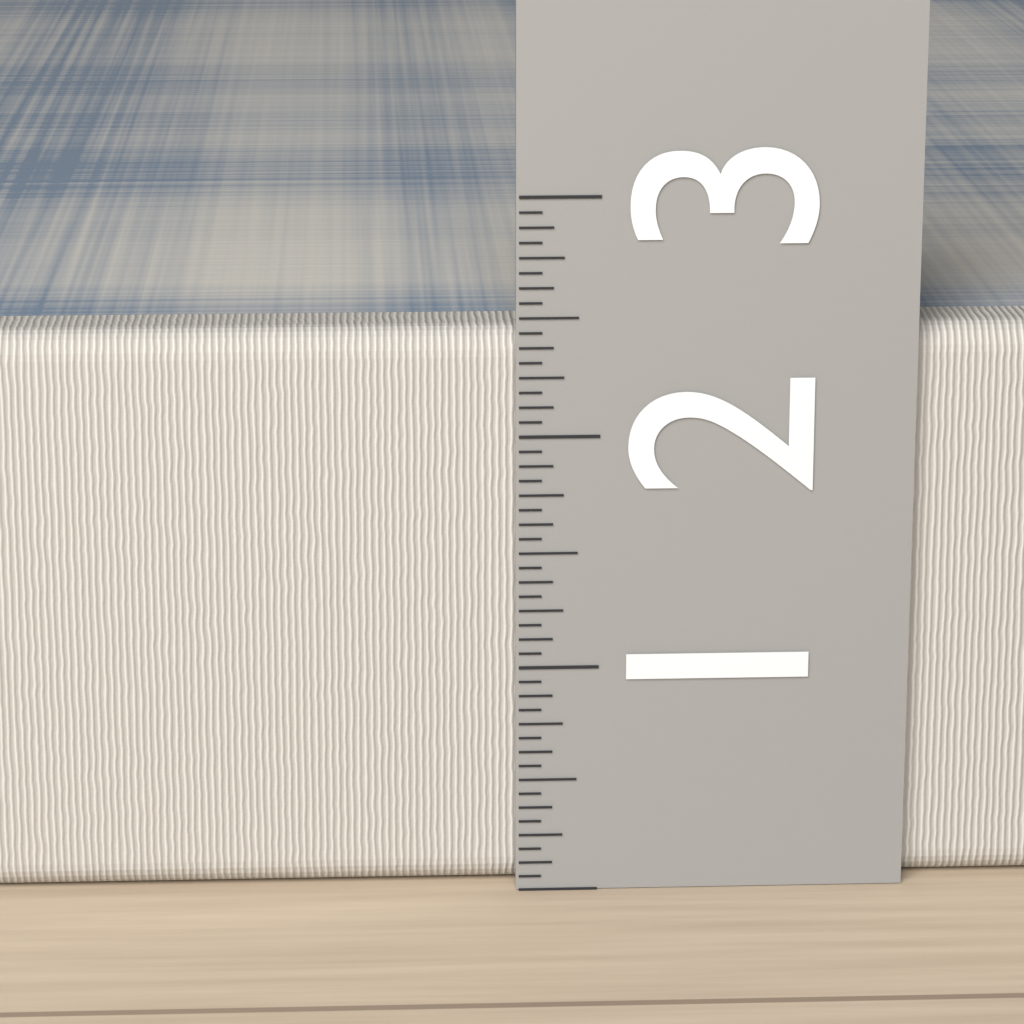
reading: 2.4375 (no unit)
